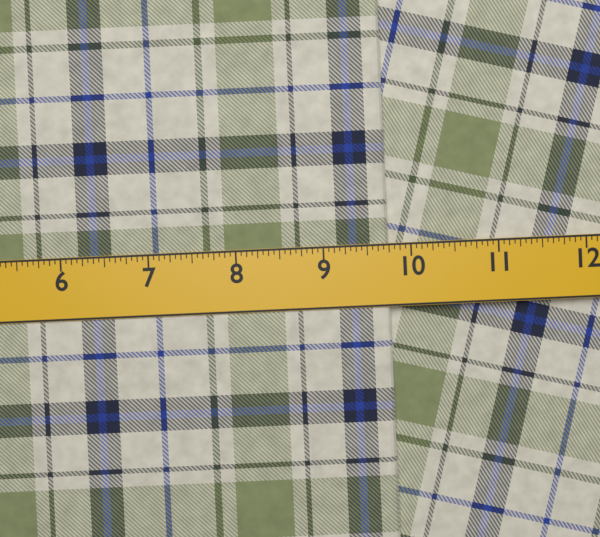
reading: 9.7500 in
